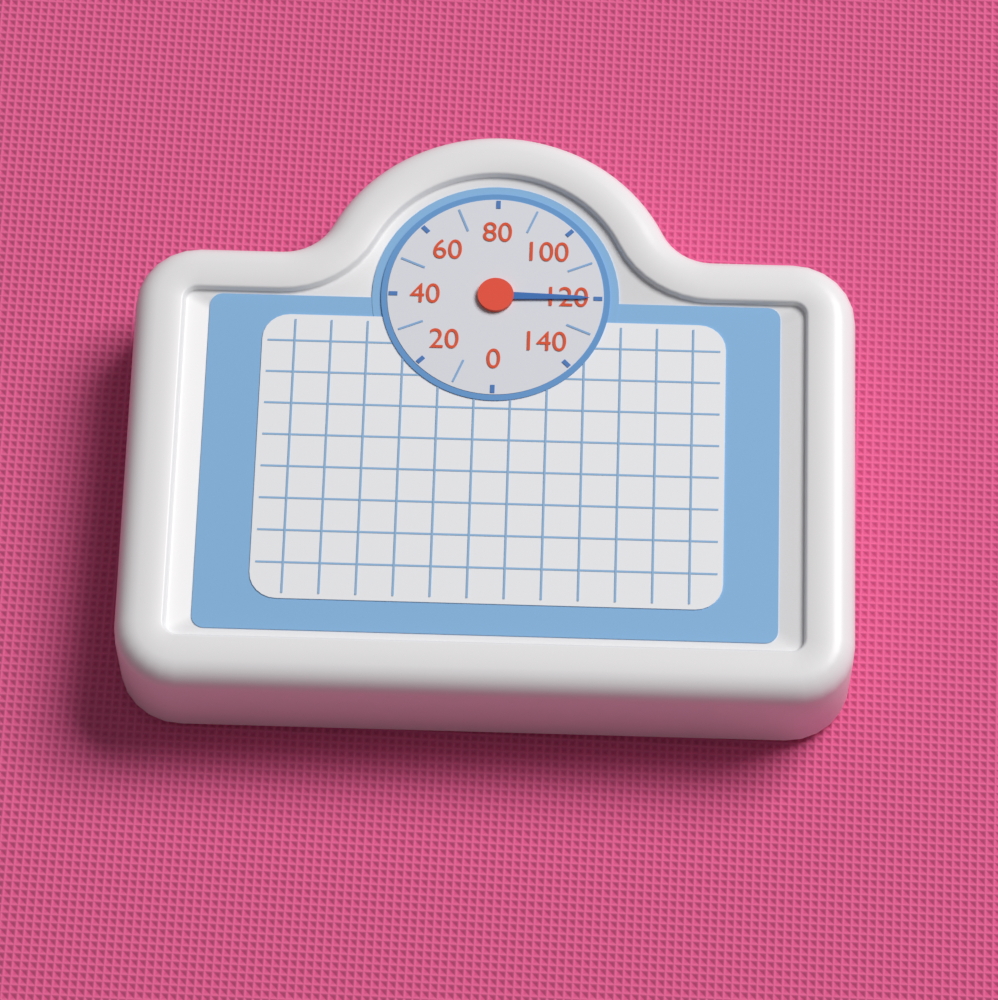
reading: 120 (no unit)
